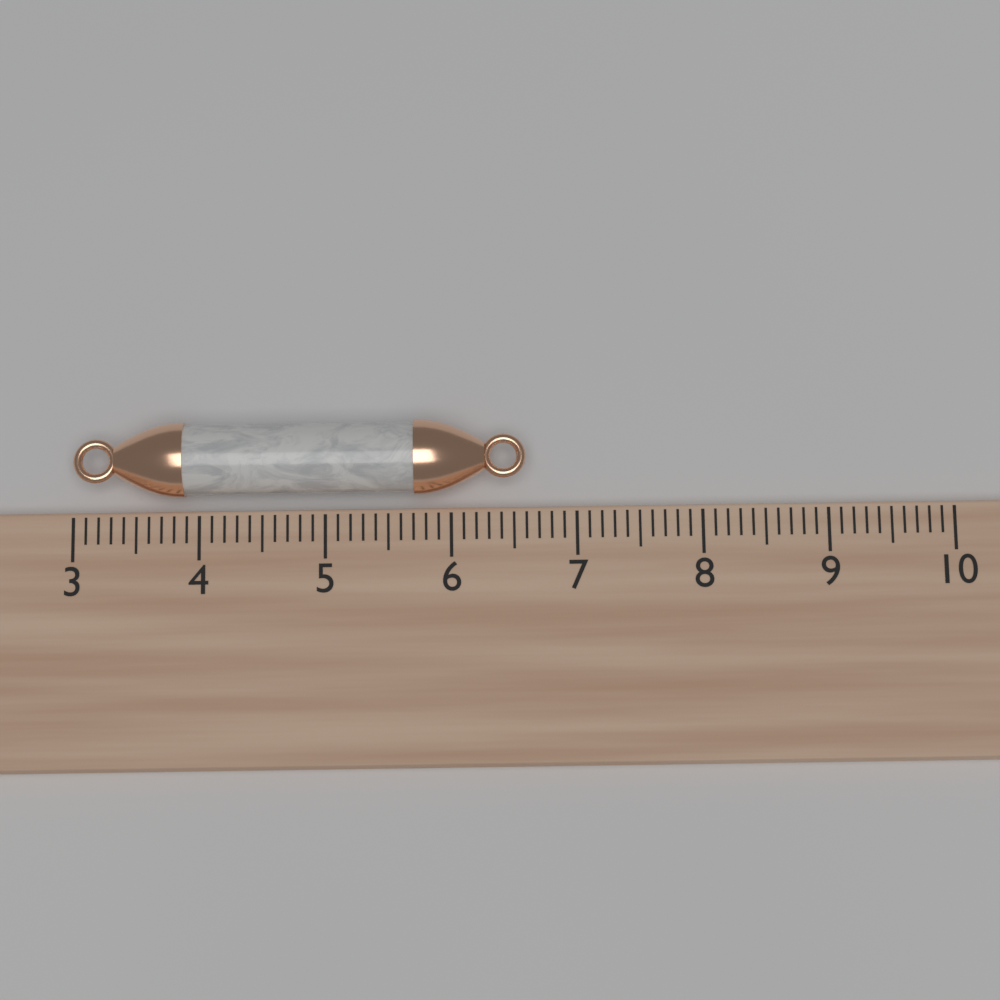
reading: 6.6 (no unit)
